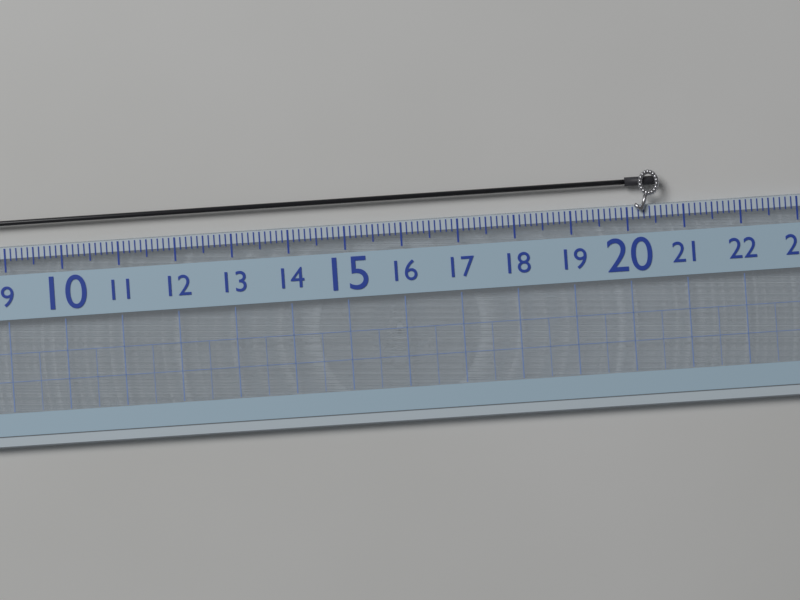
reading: 20.6 (no unit)
